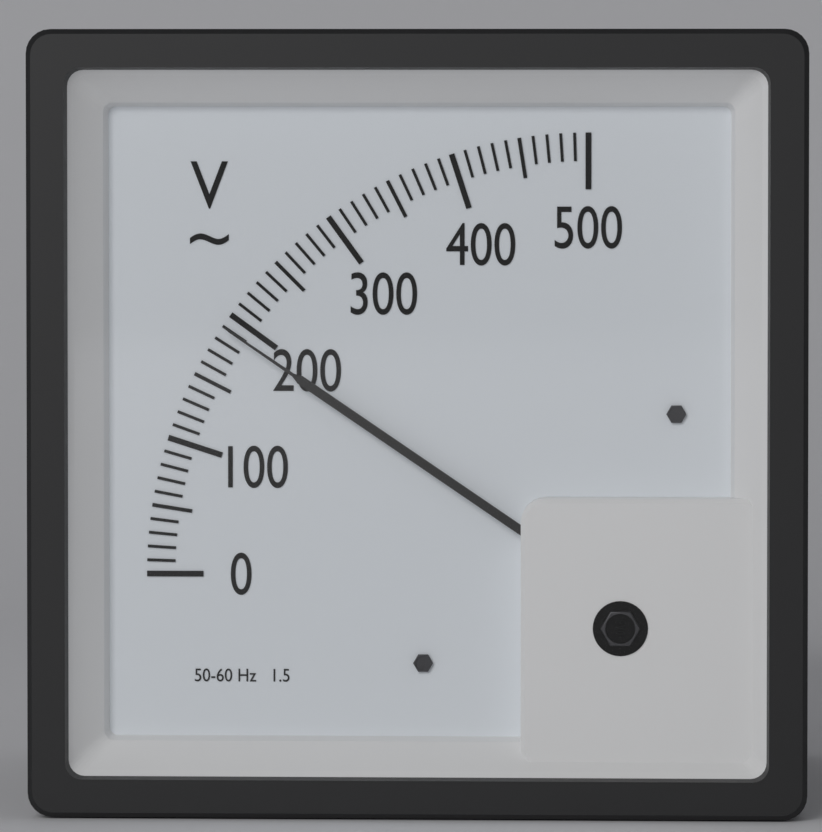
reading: 190 V
